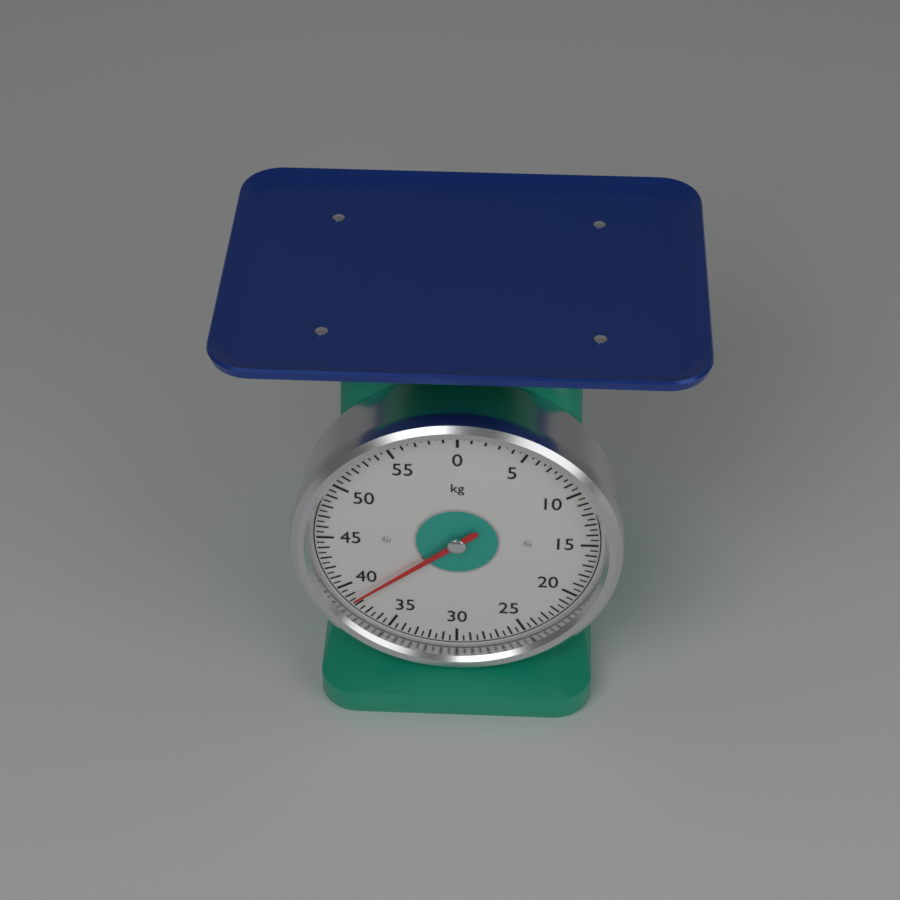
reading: 38.5 kg
